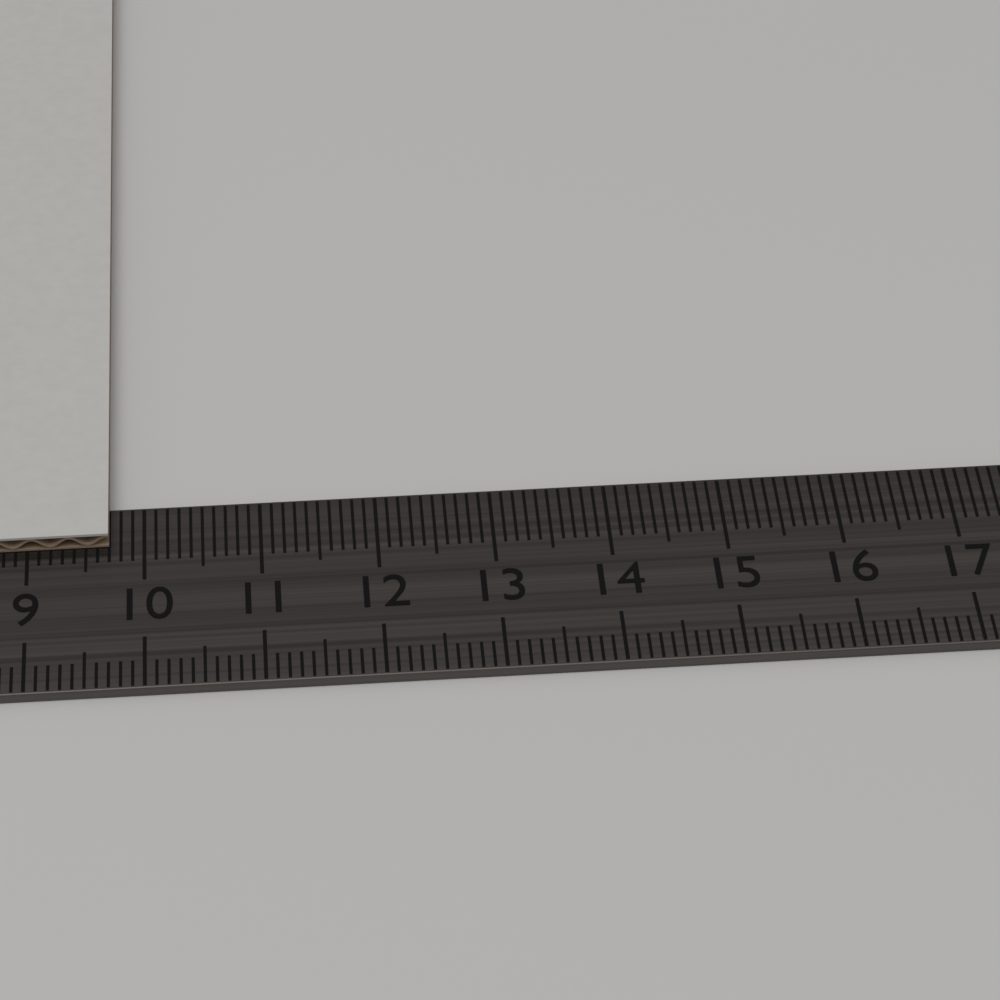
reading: 9.7 cm
